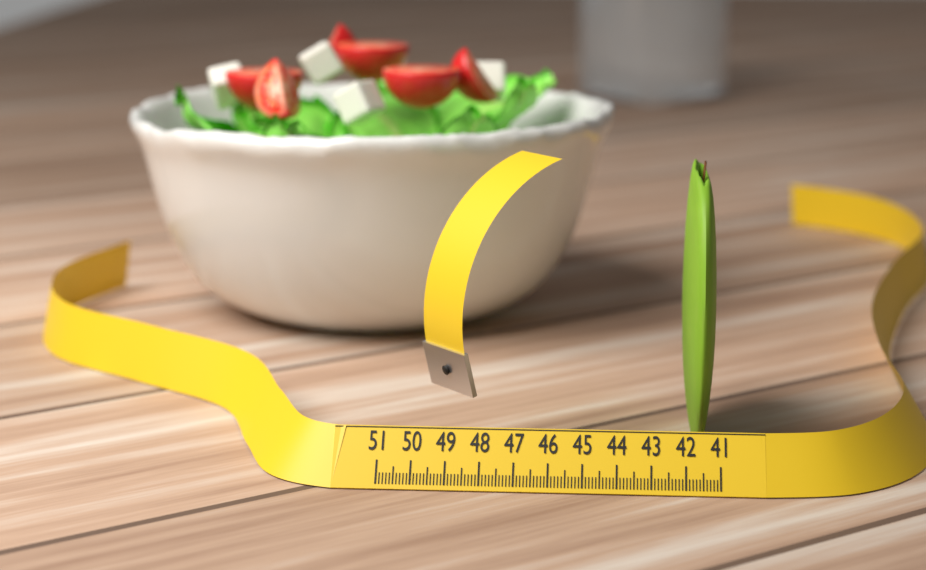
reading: 42.0 (no unit)
